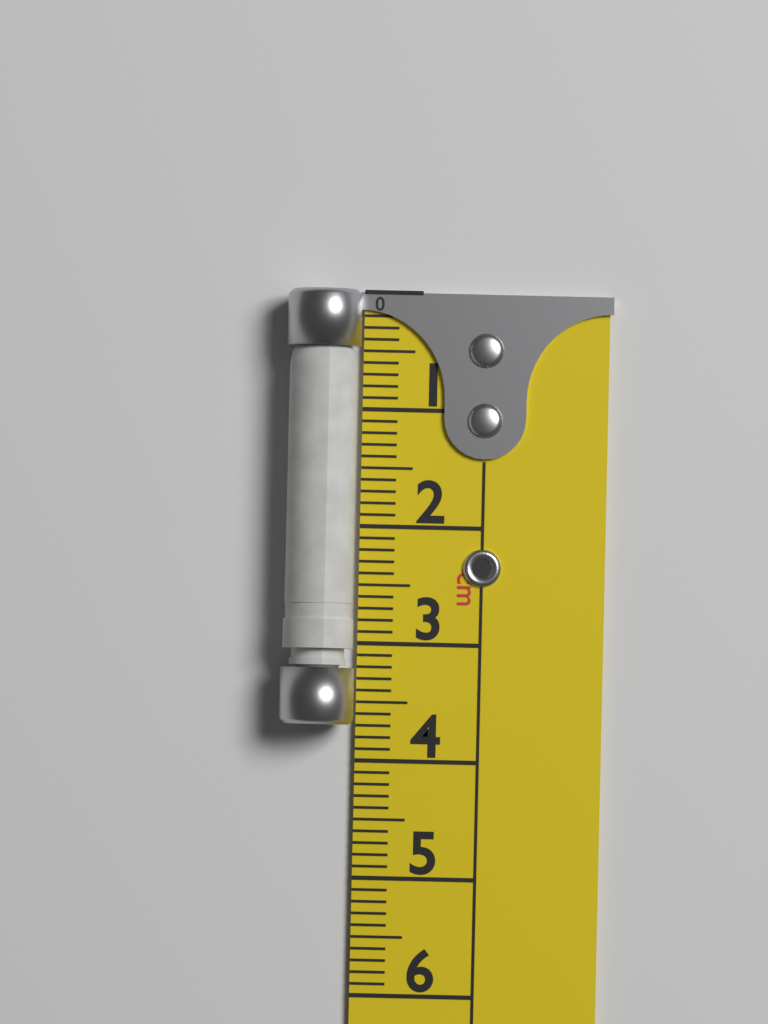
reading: 3.7 cm
